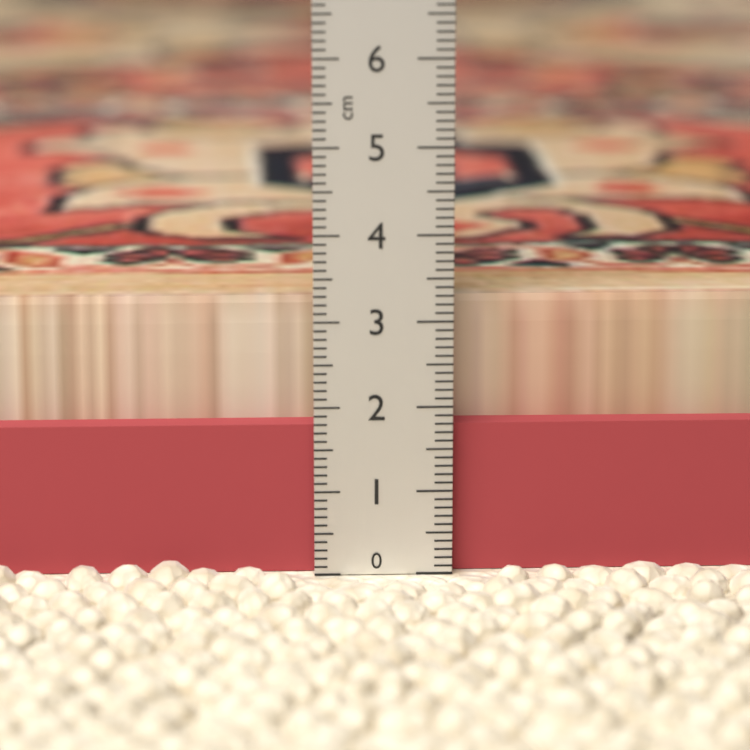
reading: 3.2 cm
